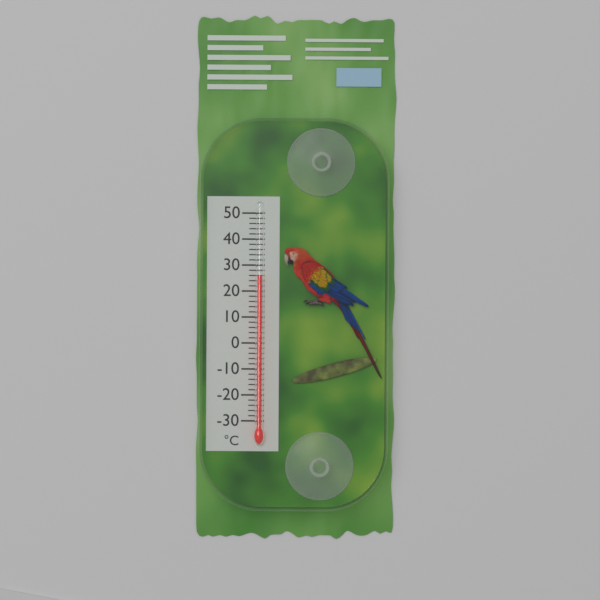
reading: 26 °C
